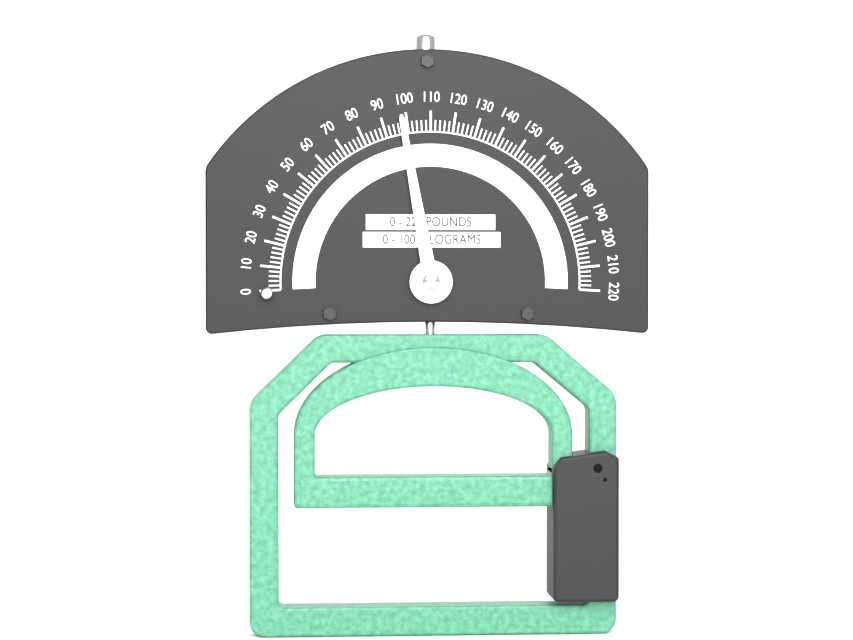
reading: 98 lb
